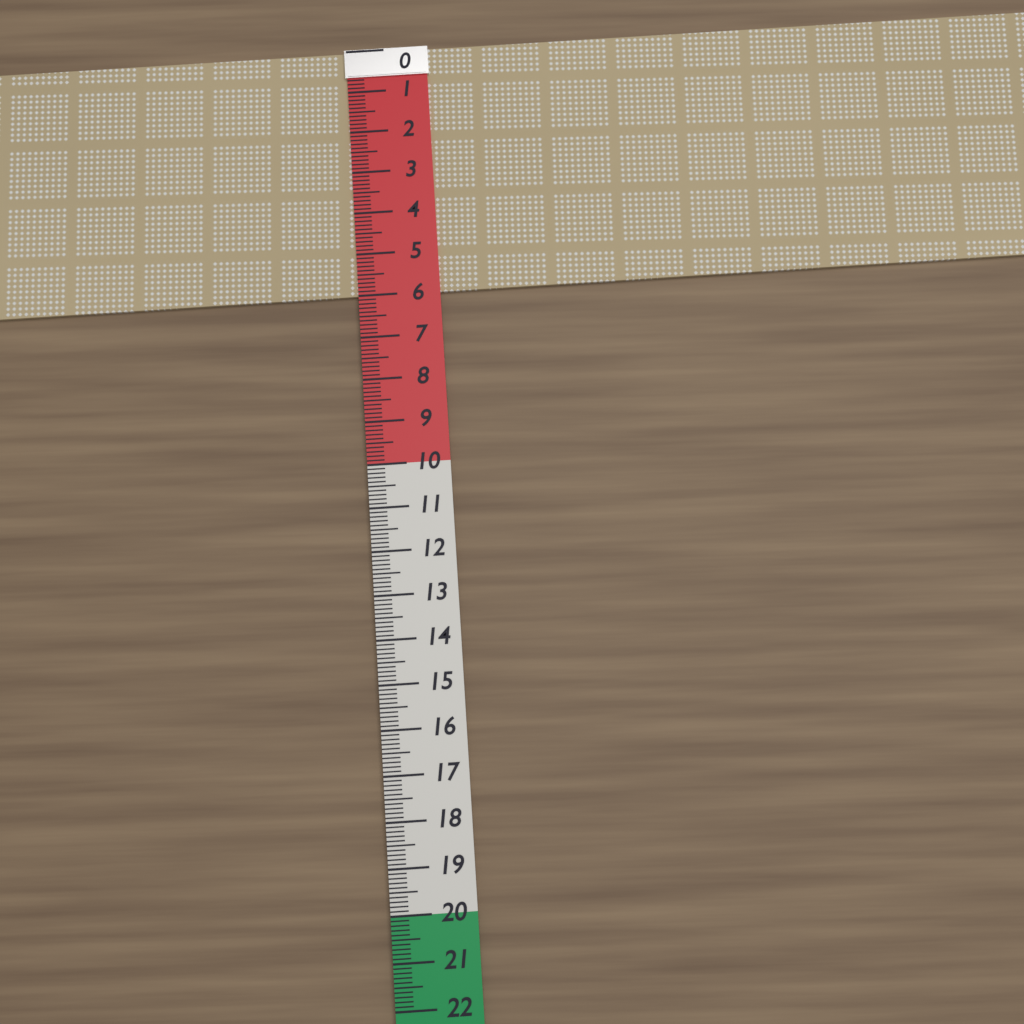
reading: 6.0 (no unit)
